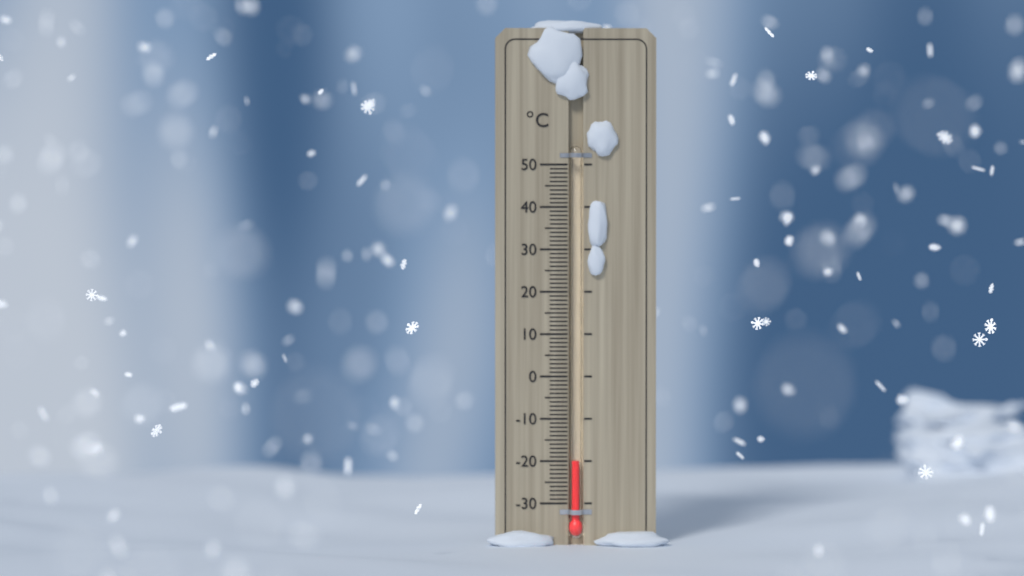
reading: -20 °C
